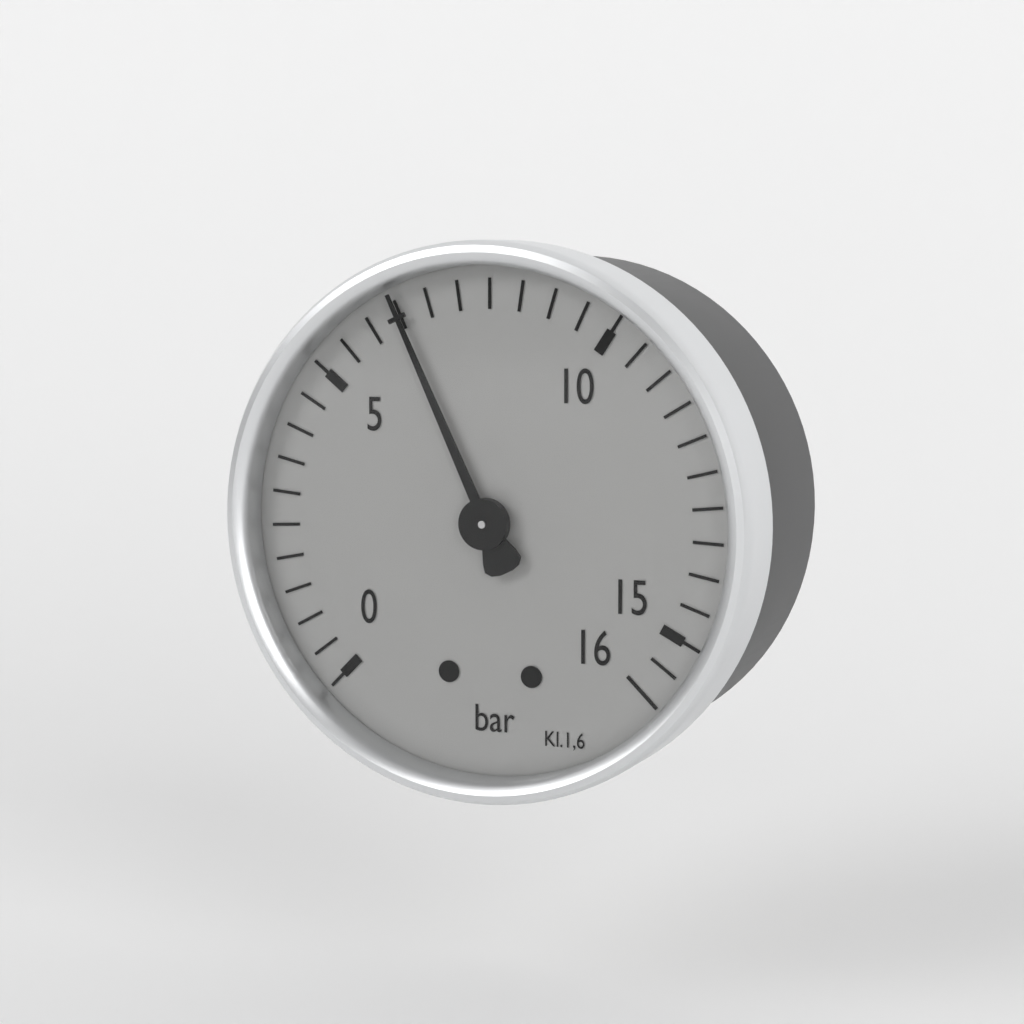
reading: 6.5 bar
